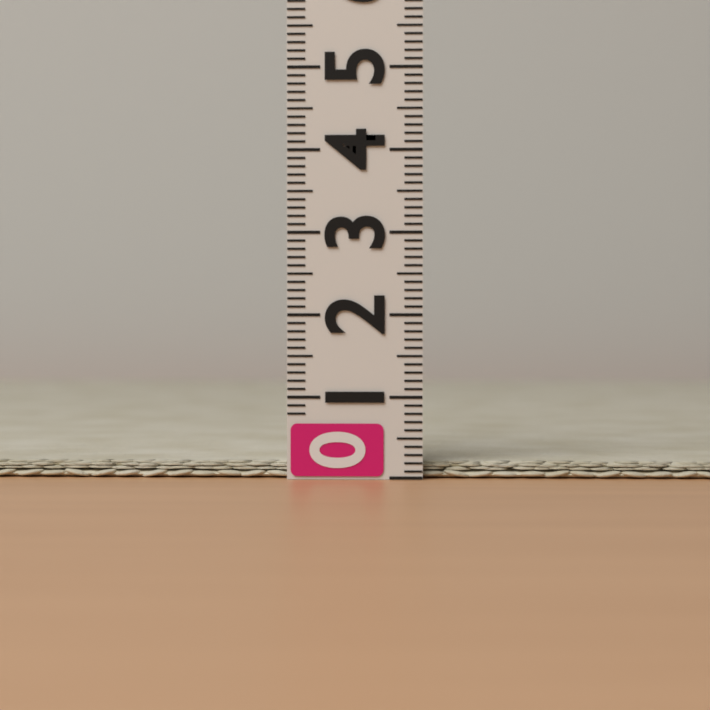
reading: 0.2 (no unit)
